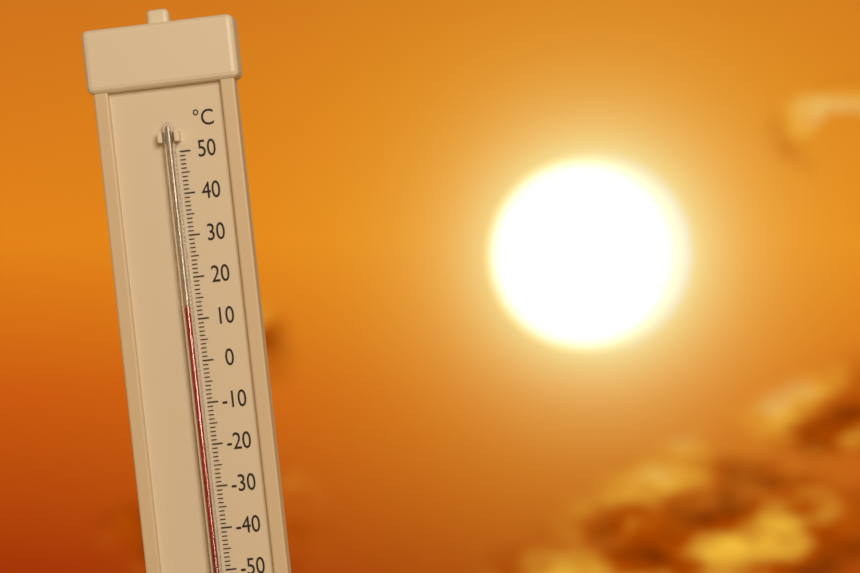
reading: 13 °C
